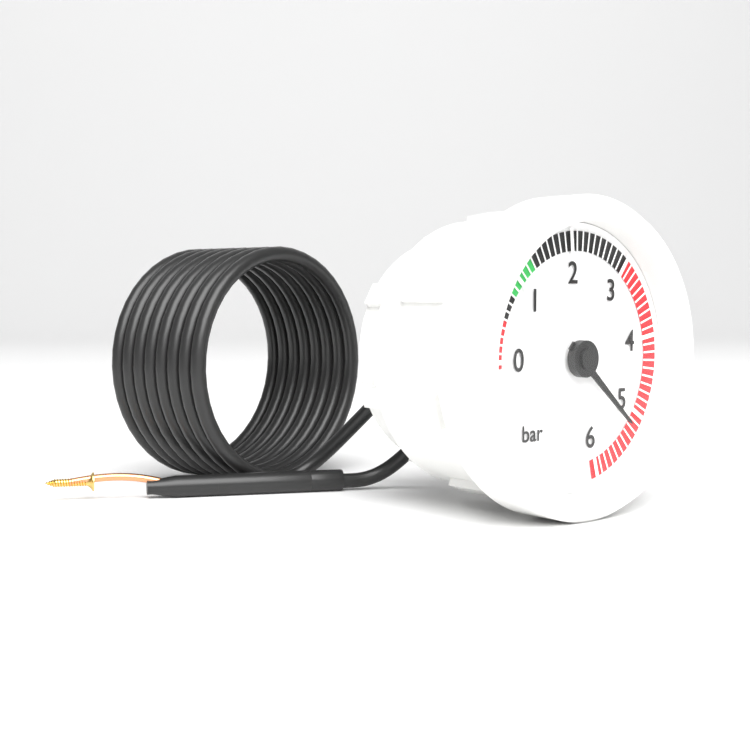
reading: 5.2 bar
